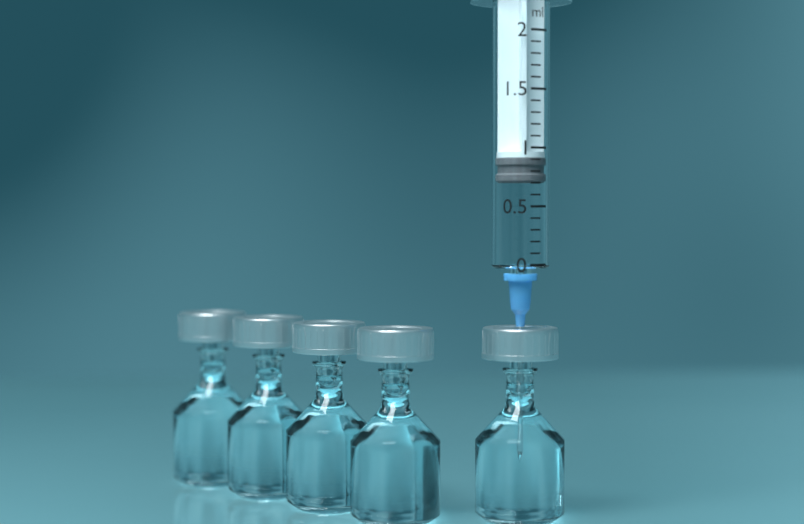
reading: 0.7 ml
